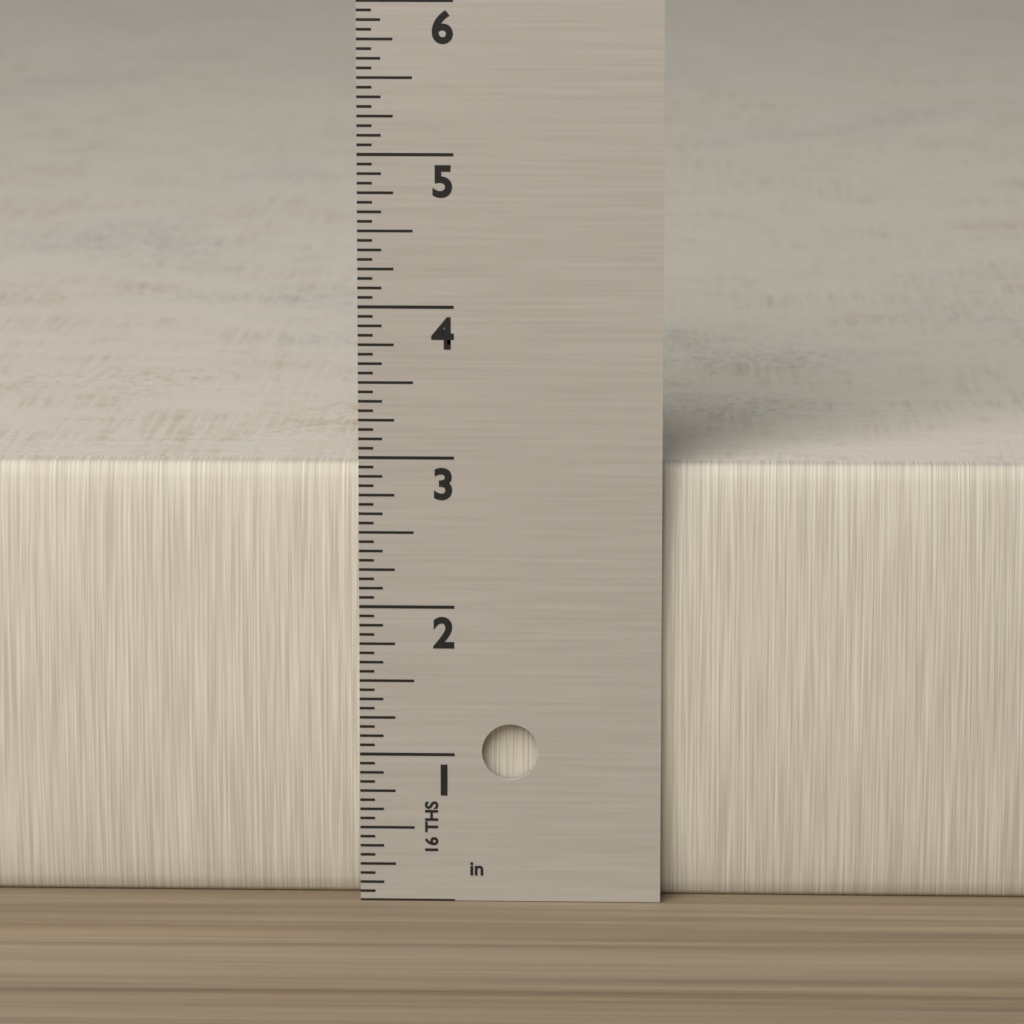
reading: 2.9375 in
